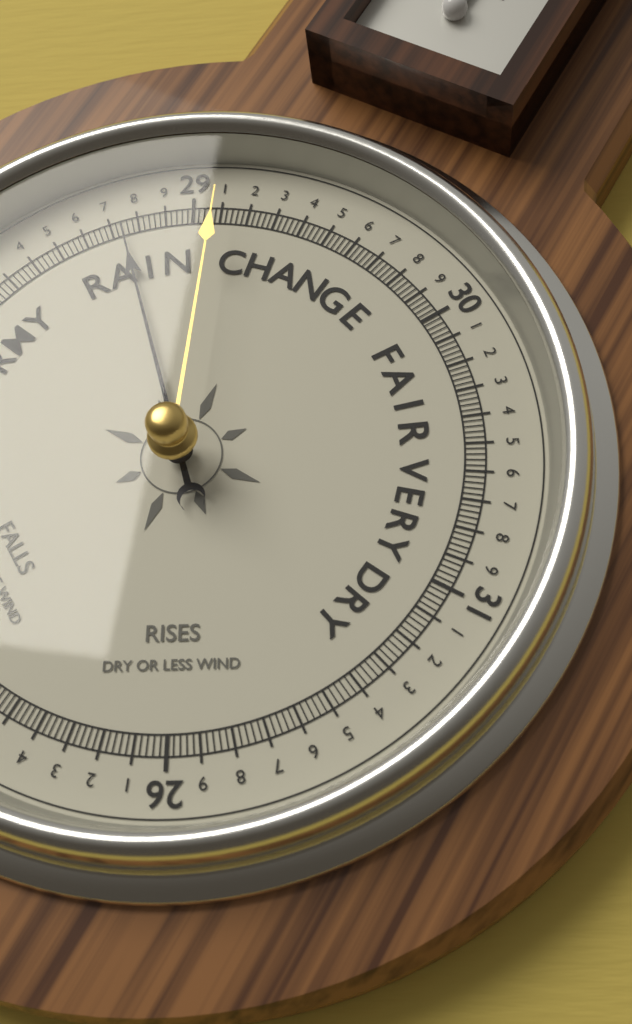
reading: 28.74 (no unit)
